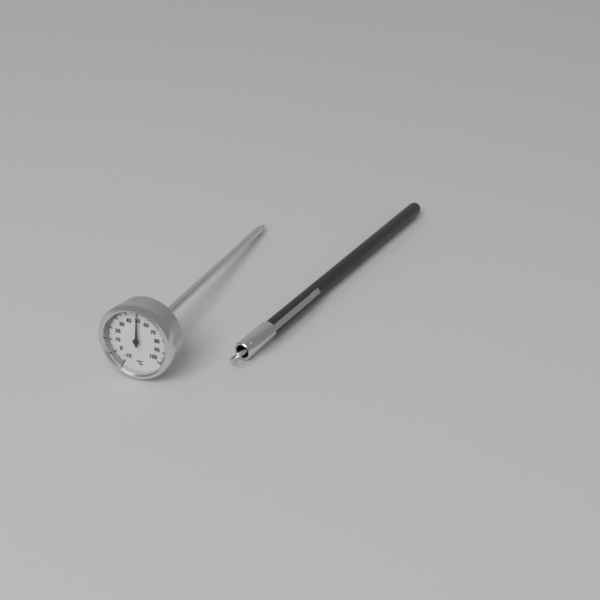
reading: 50 °C
